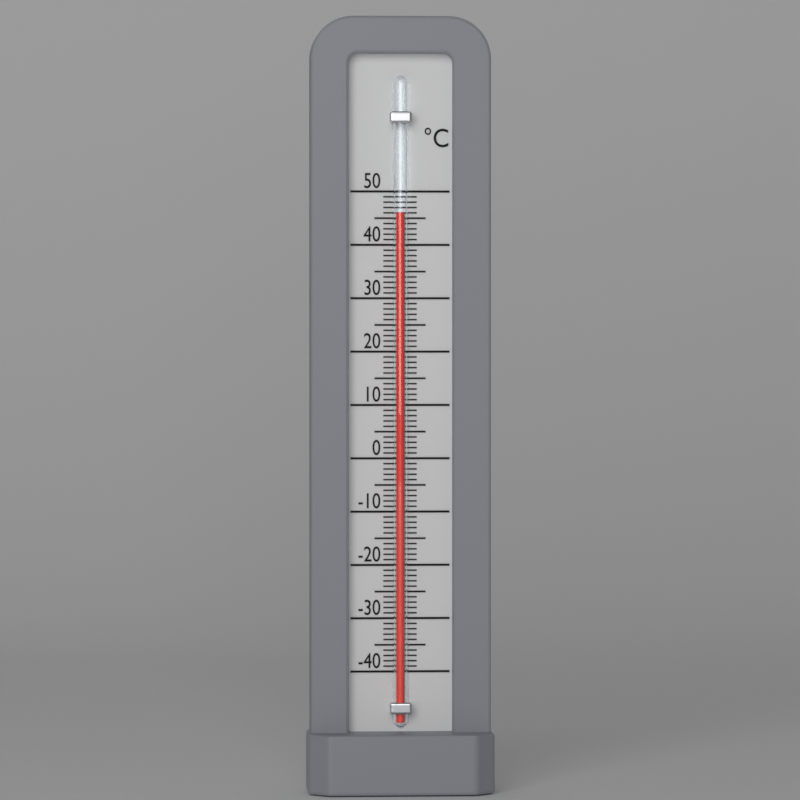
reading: 46 °C
